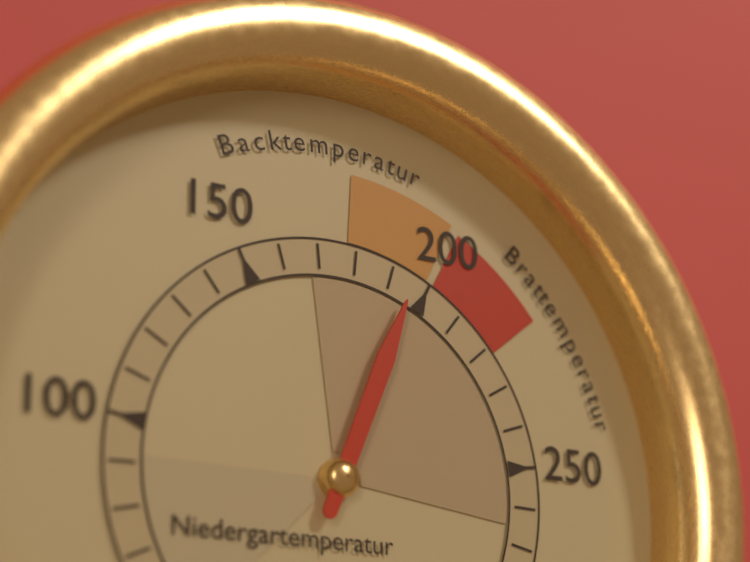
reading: 195 °C
